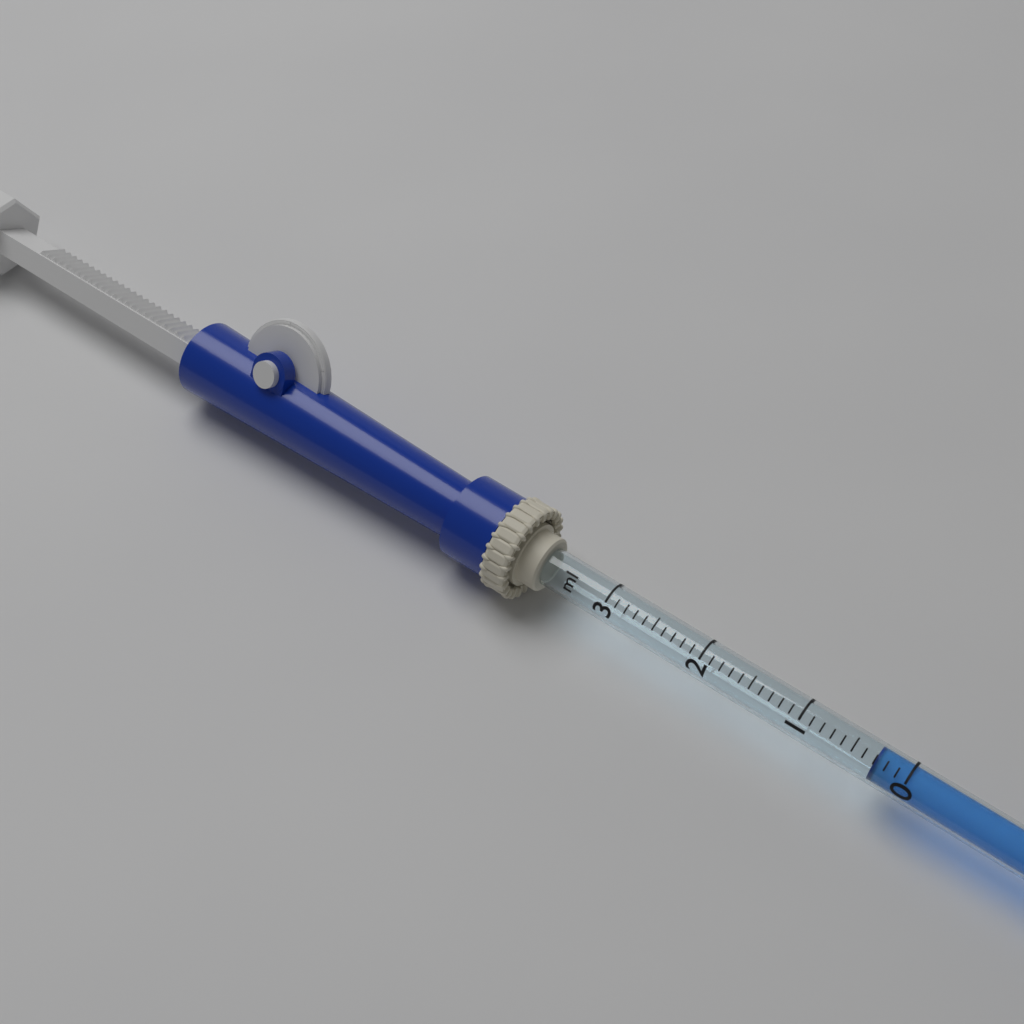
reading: 0.3 ml
